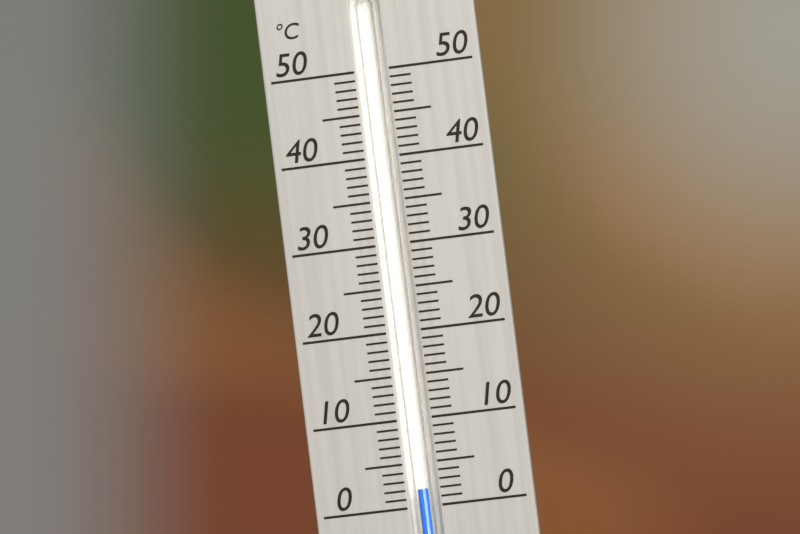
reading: 2 °C
